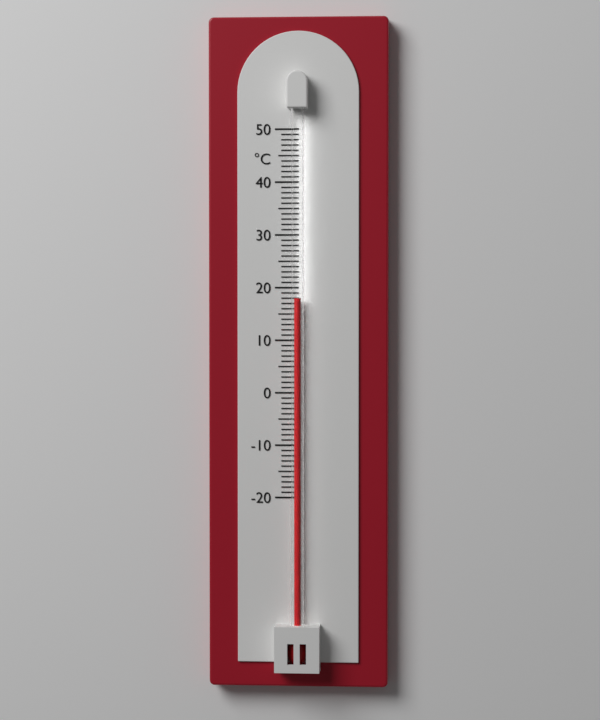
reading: 18 °C
